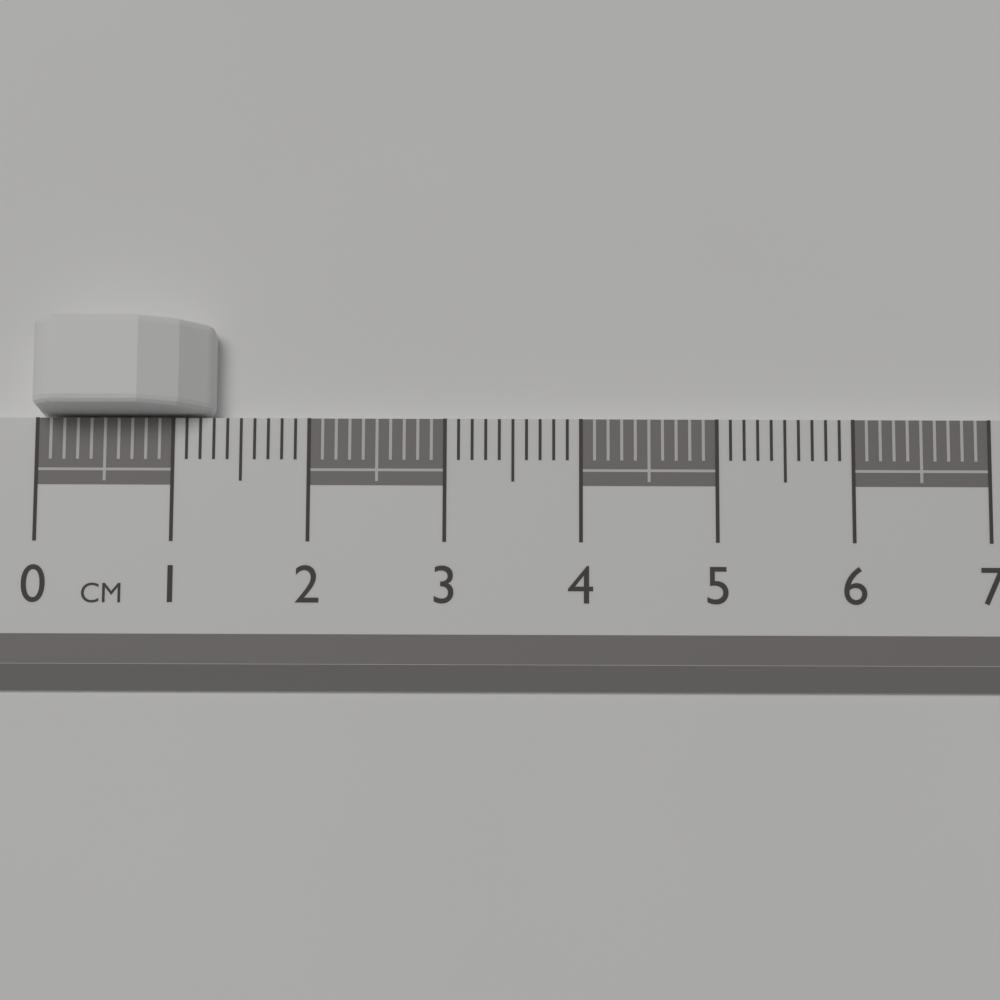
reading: 1.3 cm
